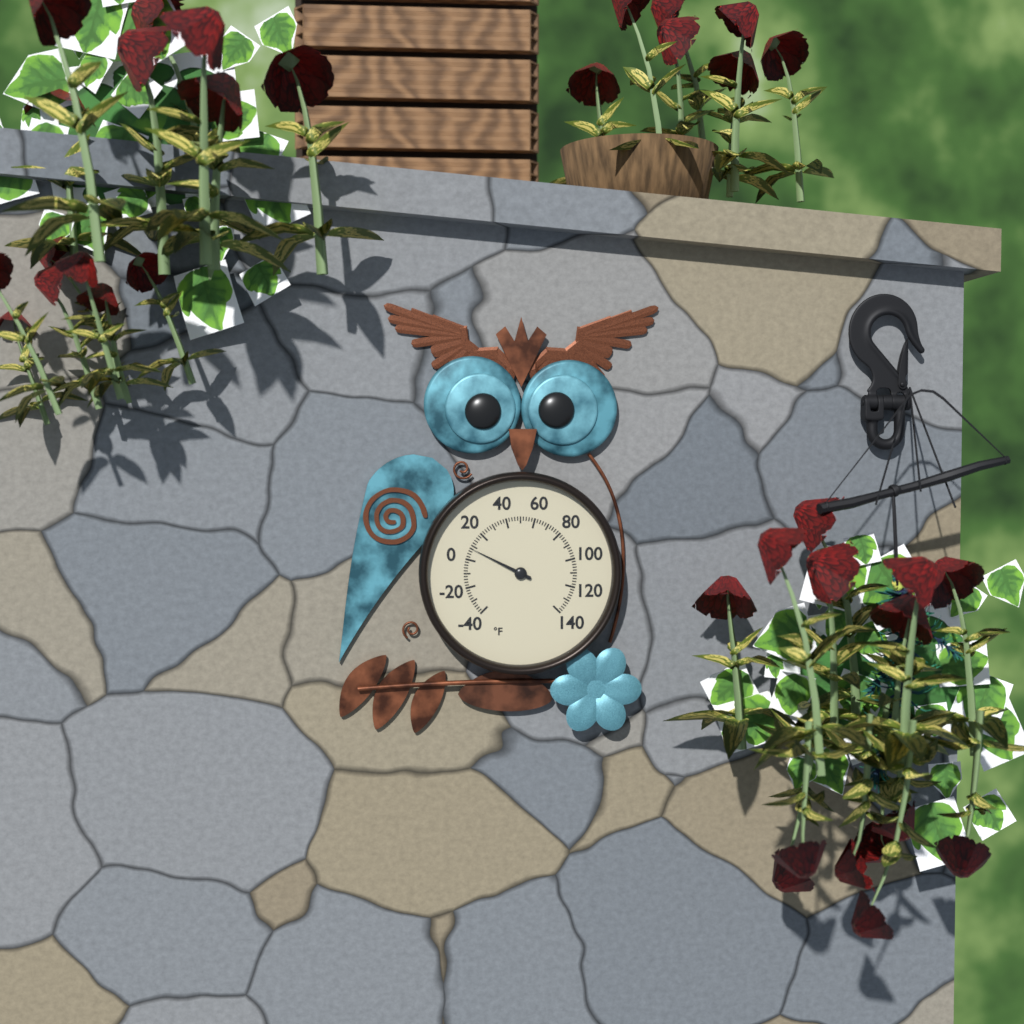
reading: 8 °F
